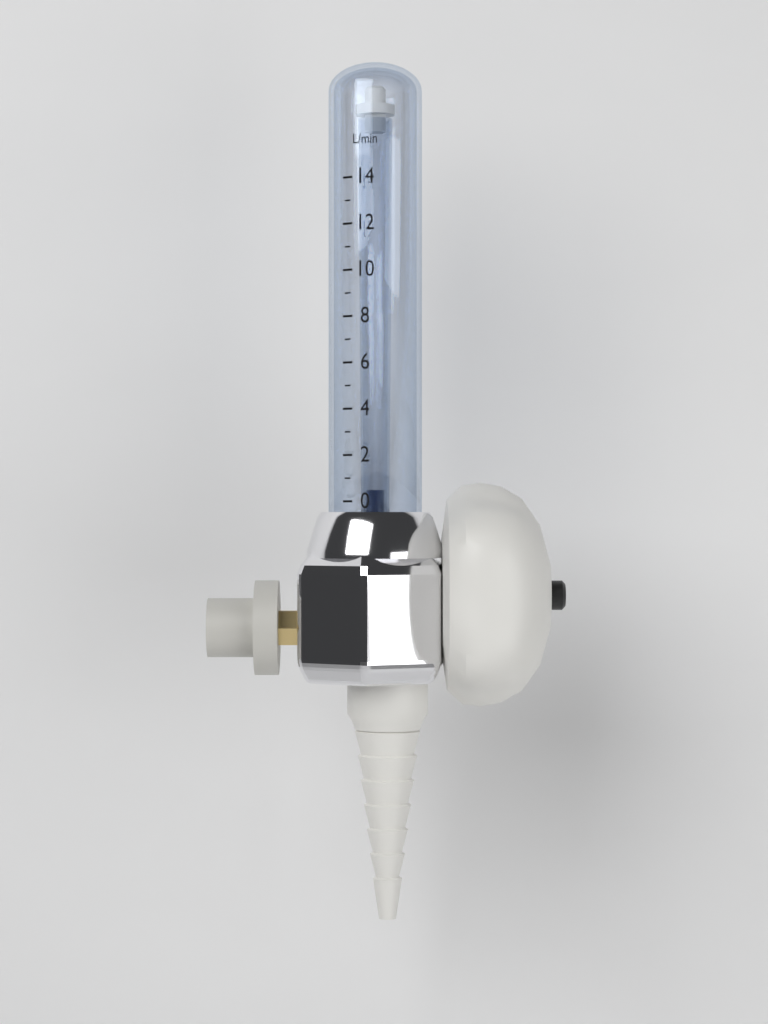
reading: 0.5 L/min
